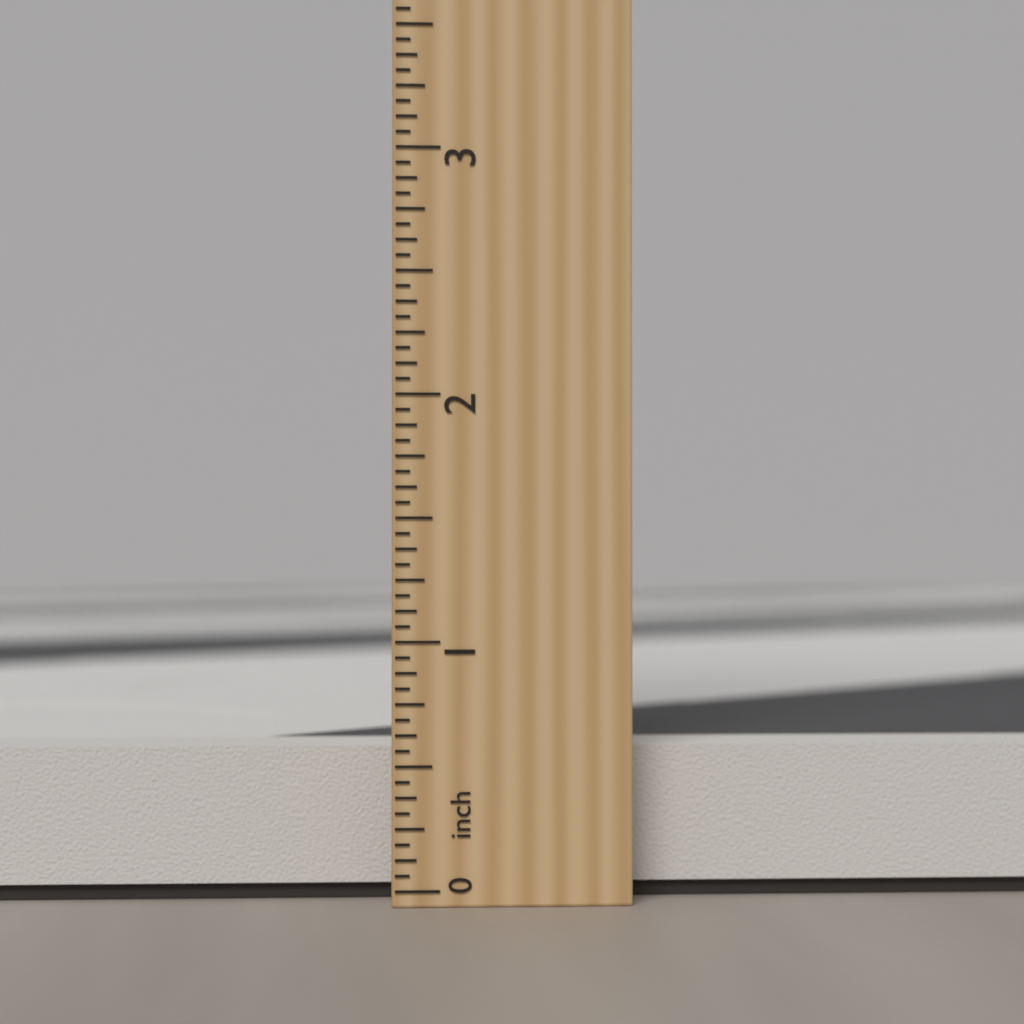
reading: 0.5625 inch
